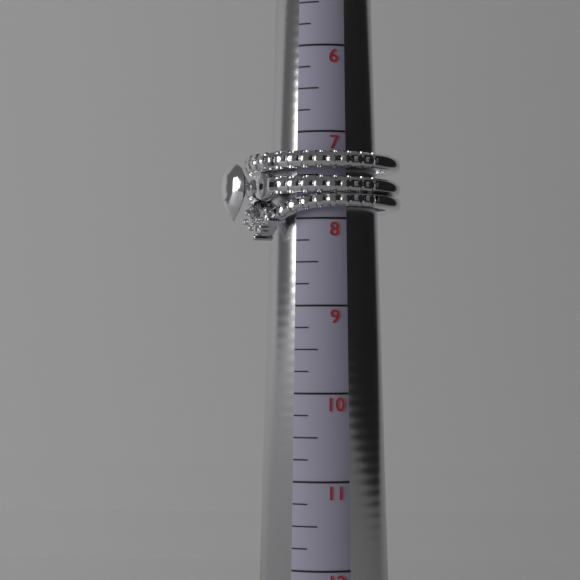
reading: 8.25 (no unit)
